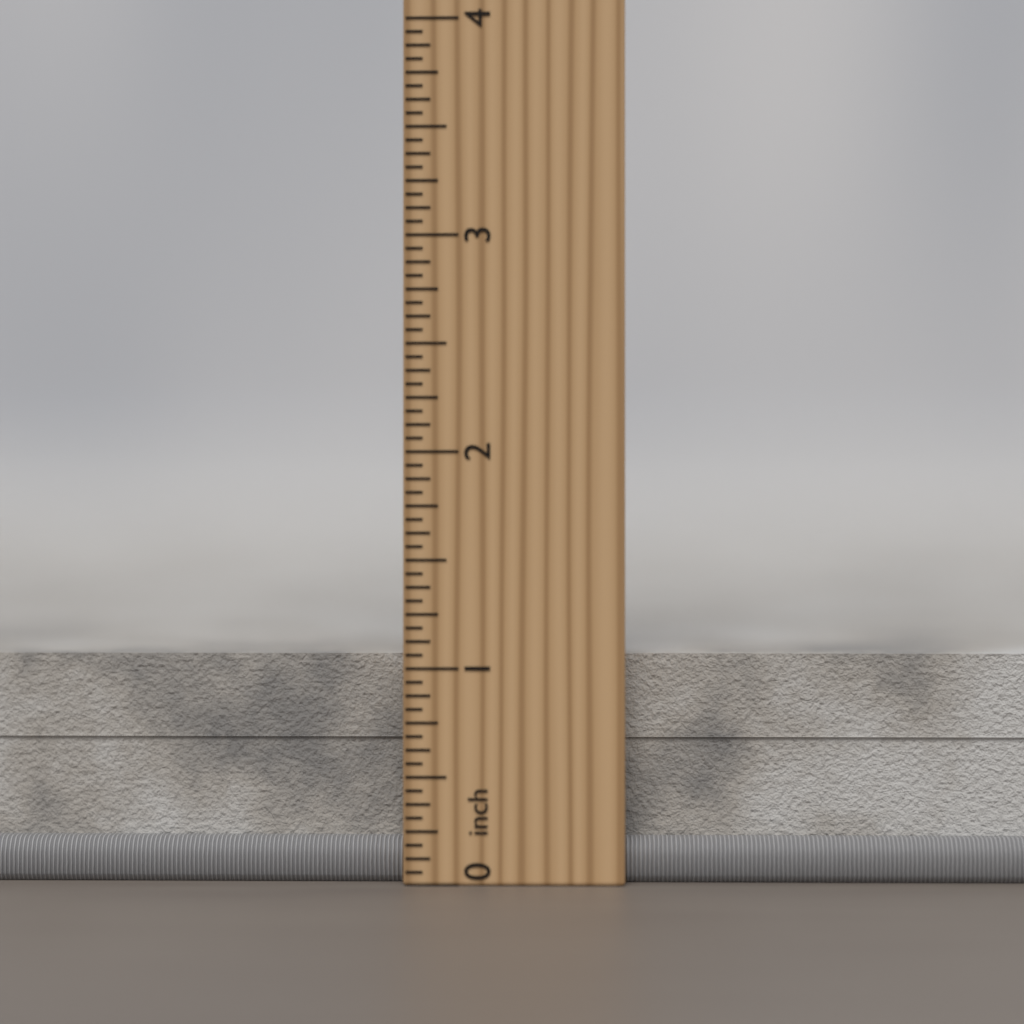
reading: 1.0625 inch
